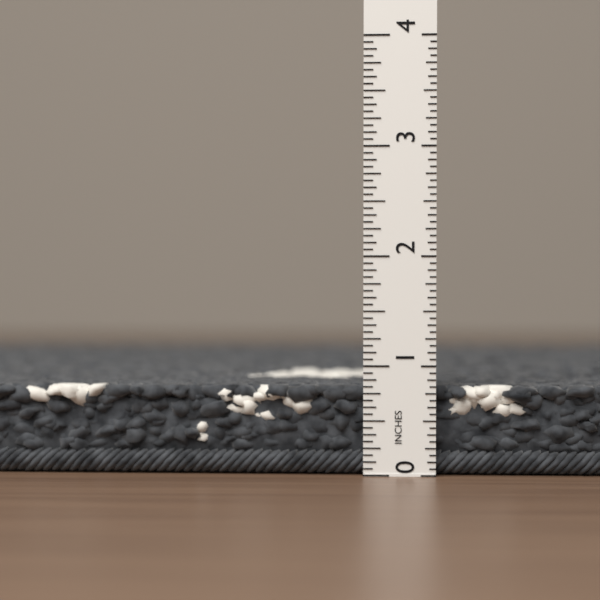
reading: 0.8125 in
